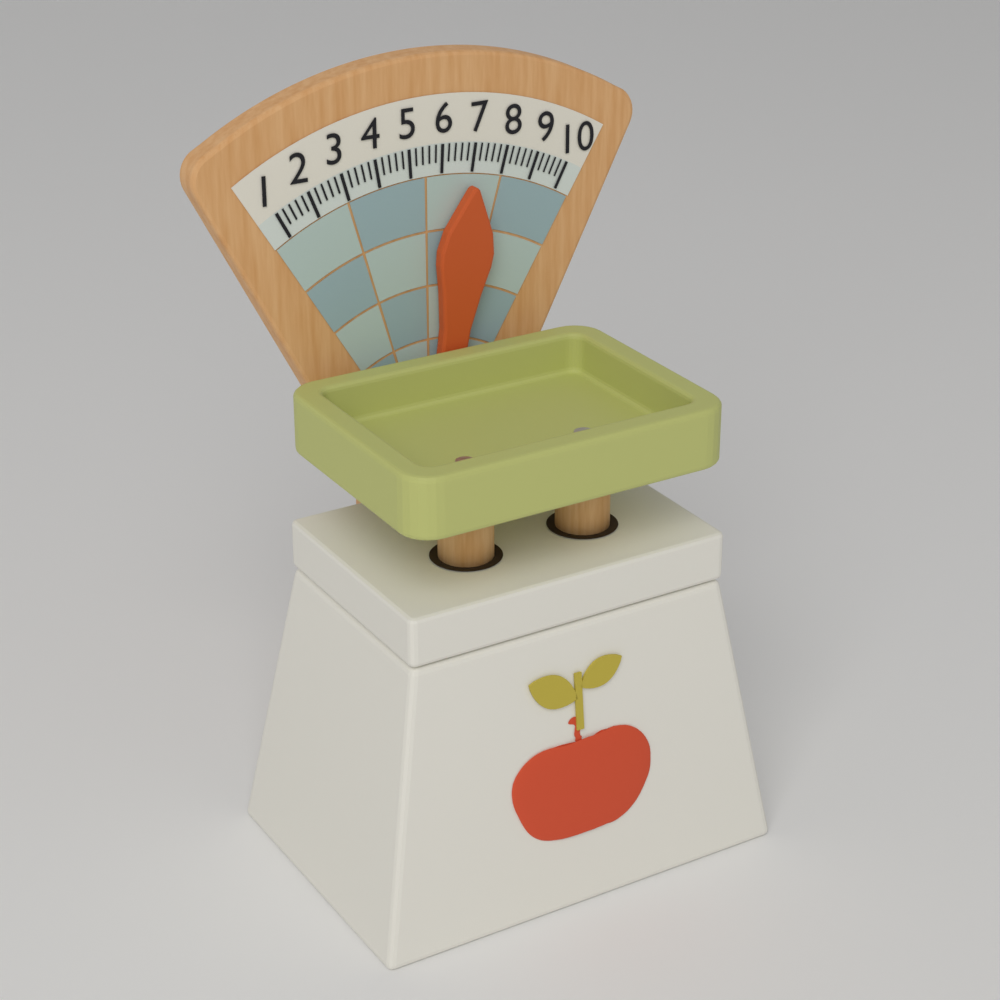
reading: 7.0 (no unit)
